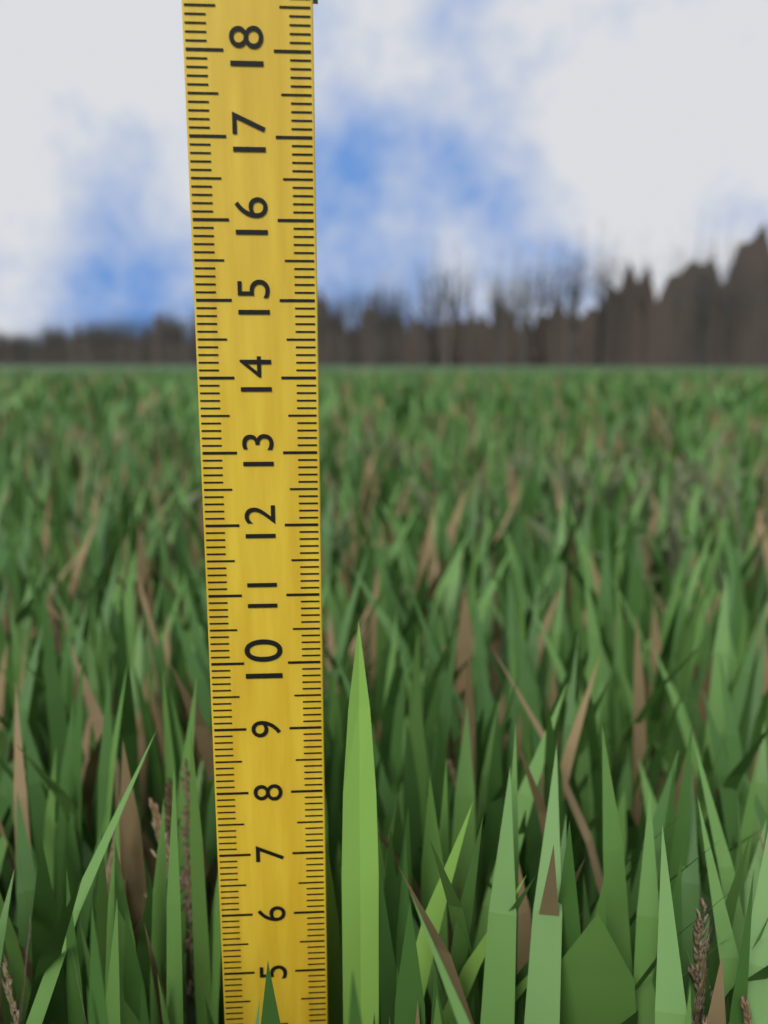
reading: 10.6 (no unit)
